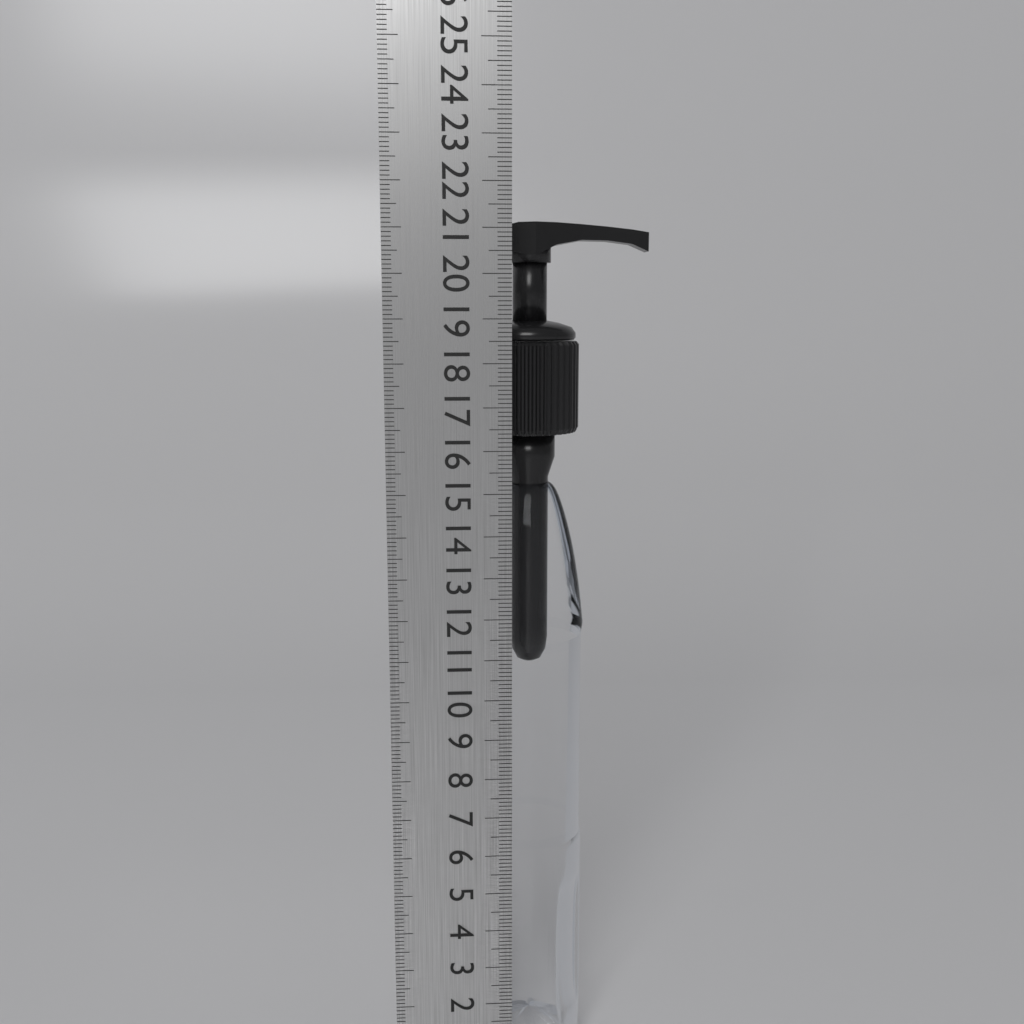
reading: 21.2 cm
